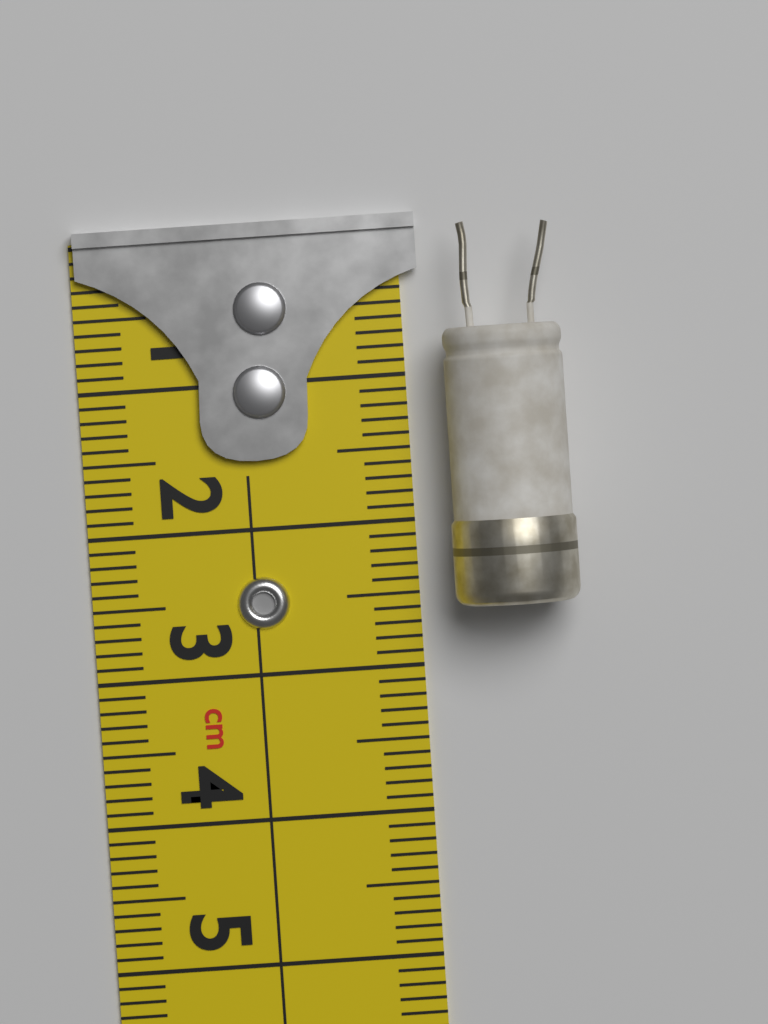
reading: 2.6 cm
